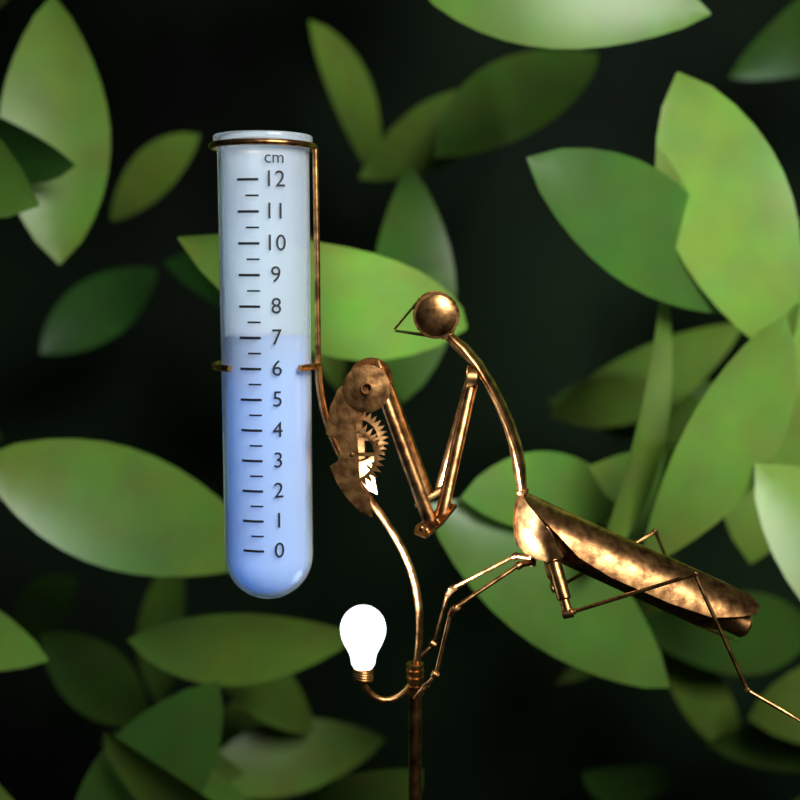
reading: 7.0 cm
